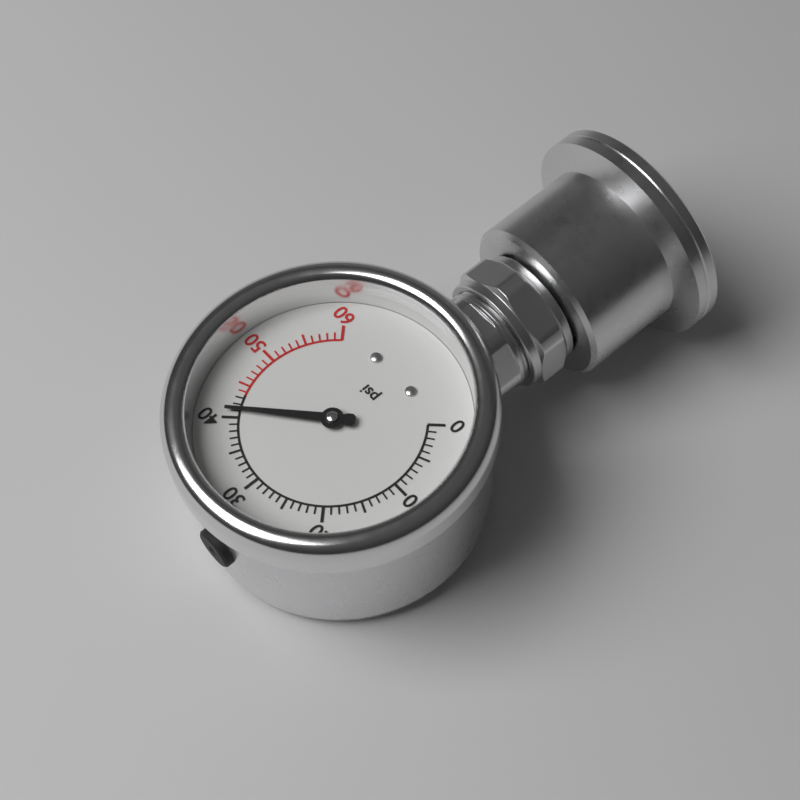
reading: 41 psi
